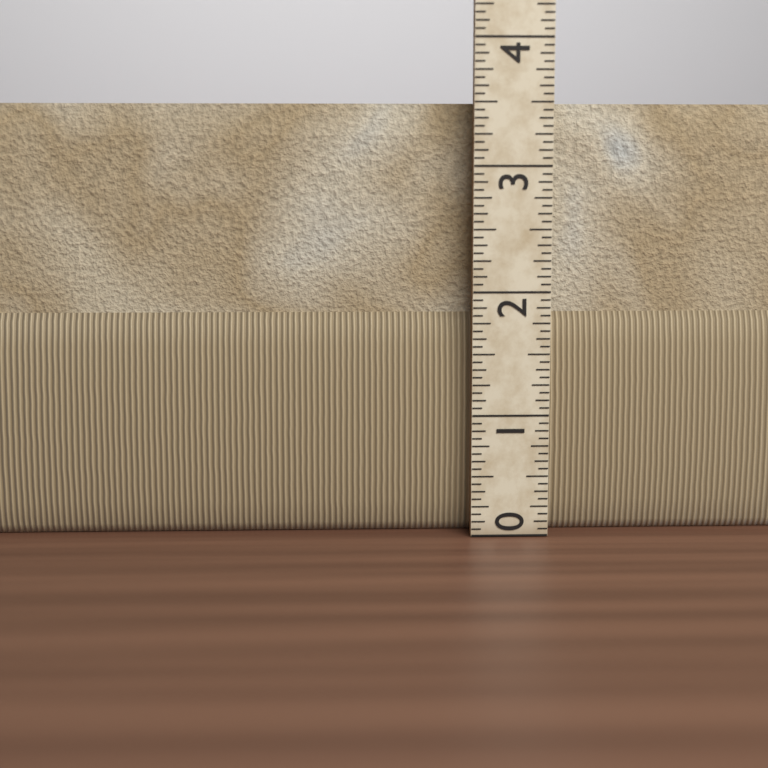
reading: 3.5000 (no unit)
